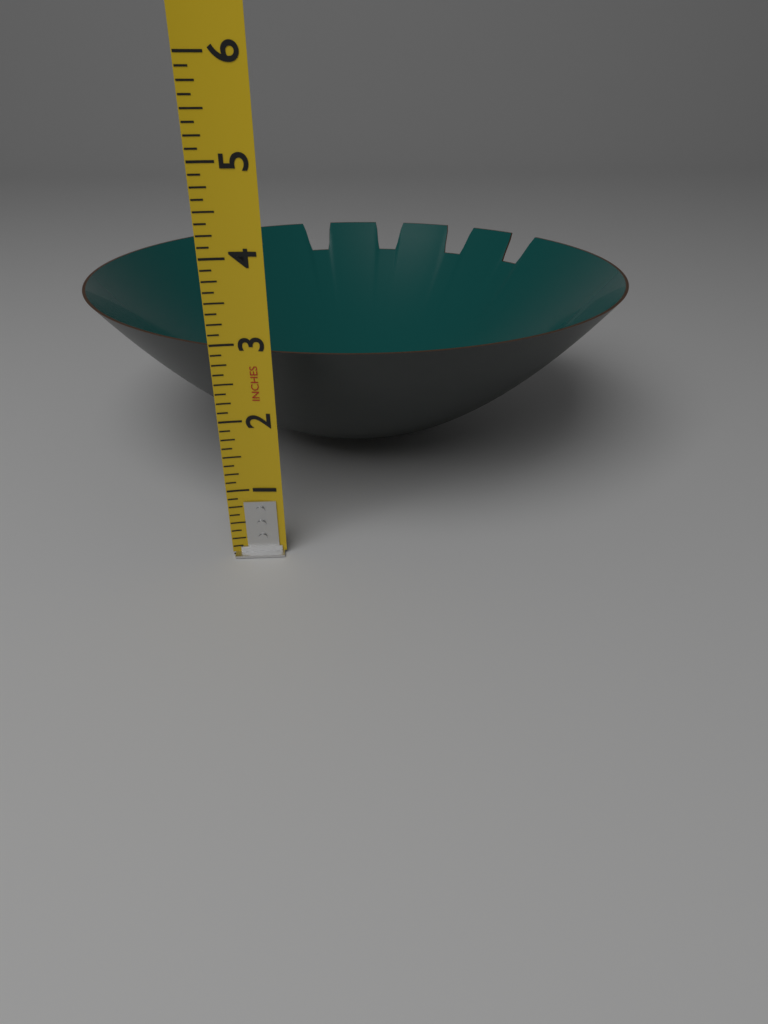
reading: 2.875 in
